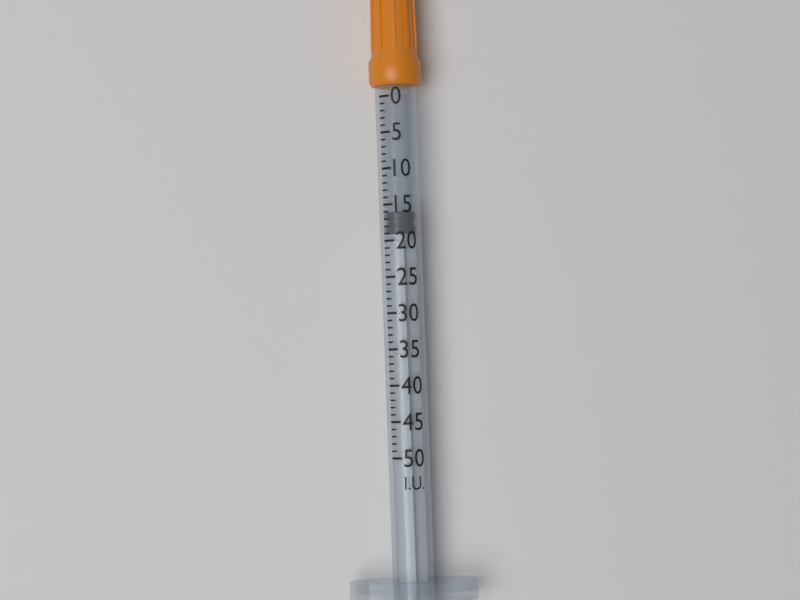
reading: 16 I.U.
